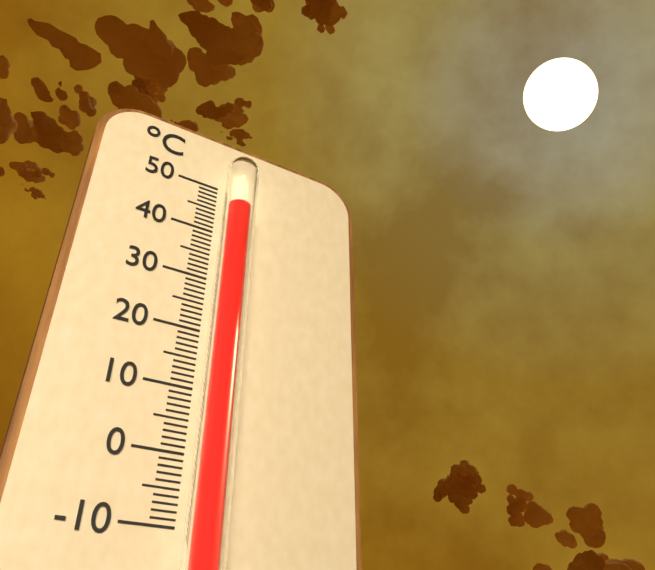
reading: 45 °C
